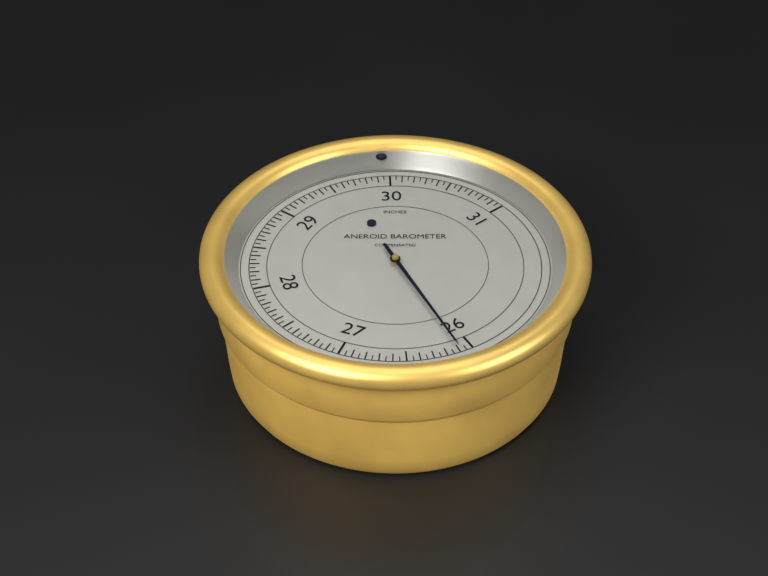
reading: 26.10 inHg
